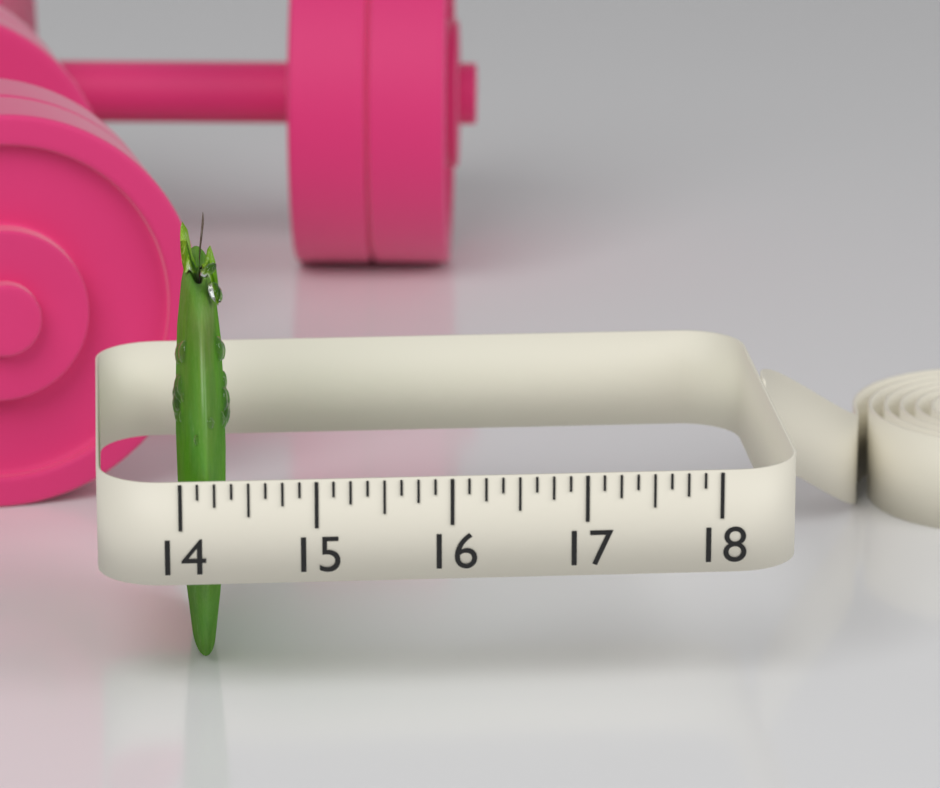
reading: 14.375 (no unit)
